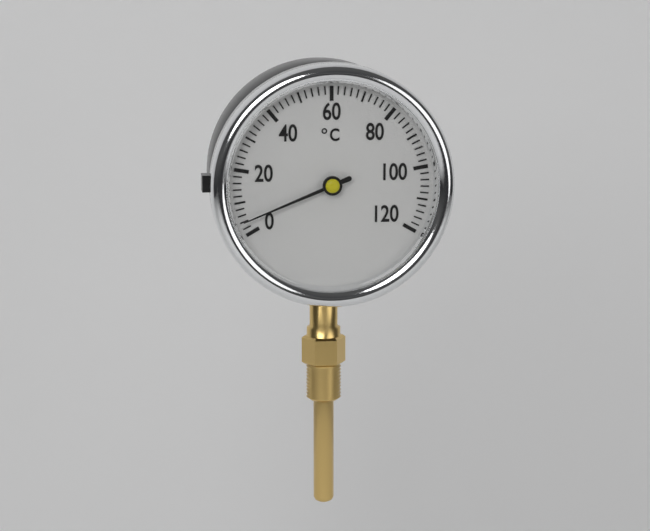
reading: 4 °C
